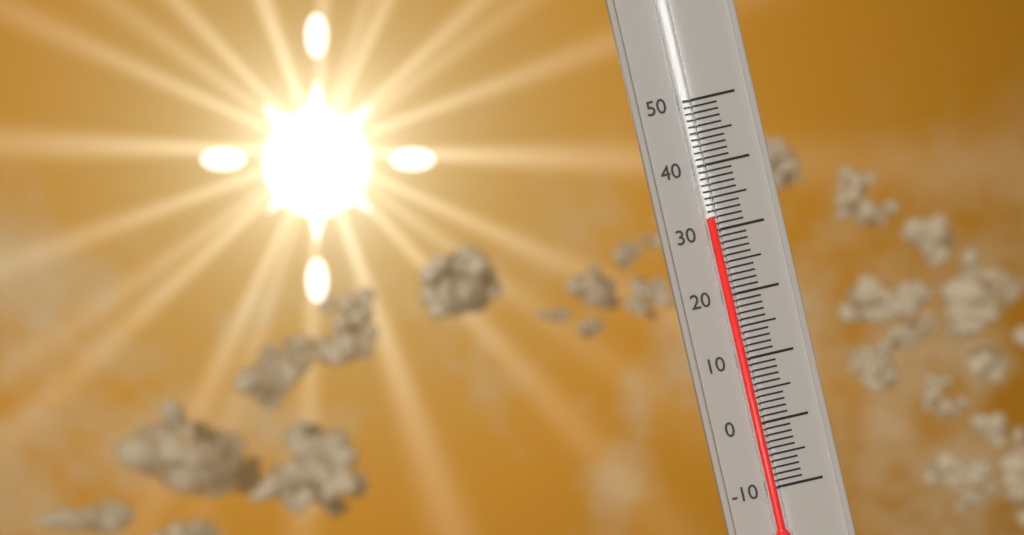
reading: 32 (no unit)
